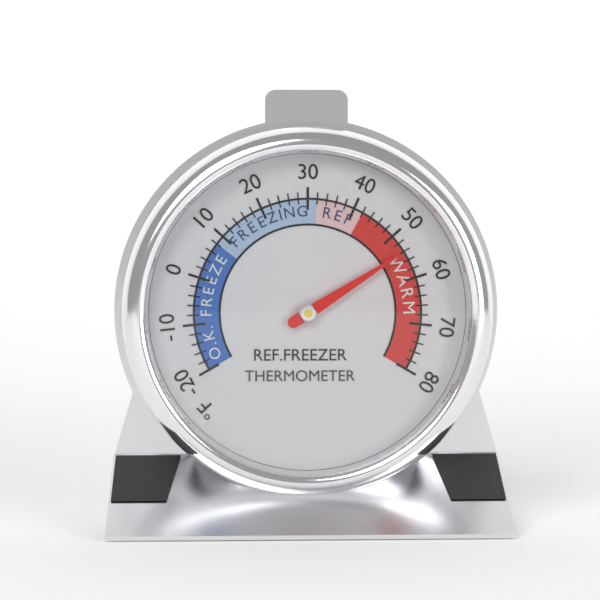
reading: 54 °F
